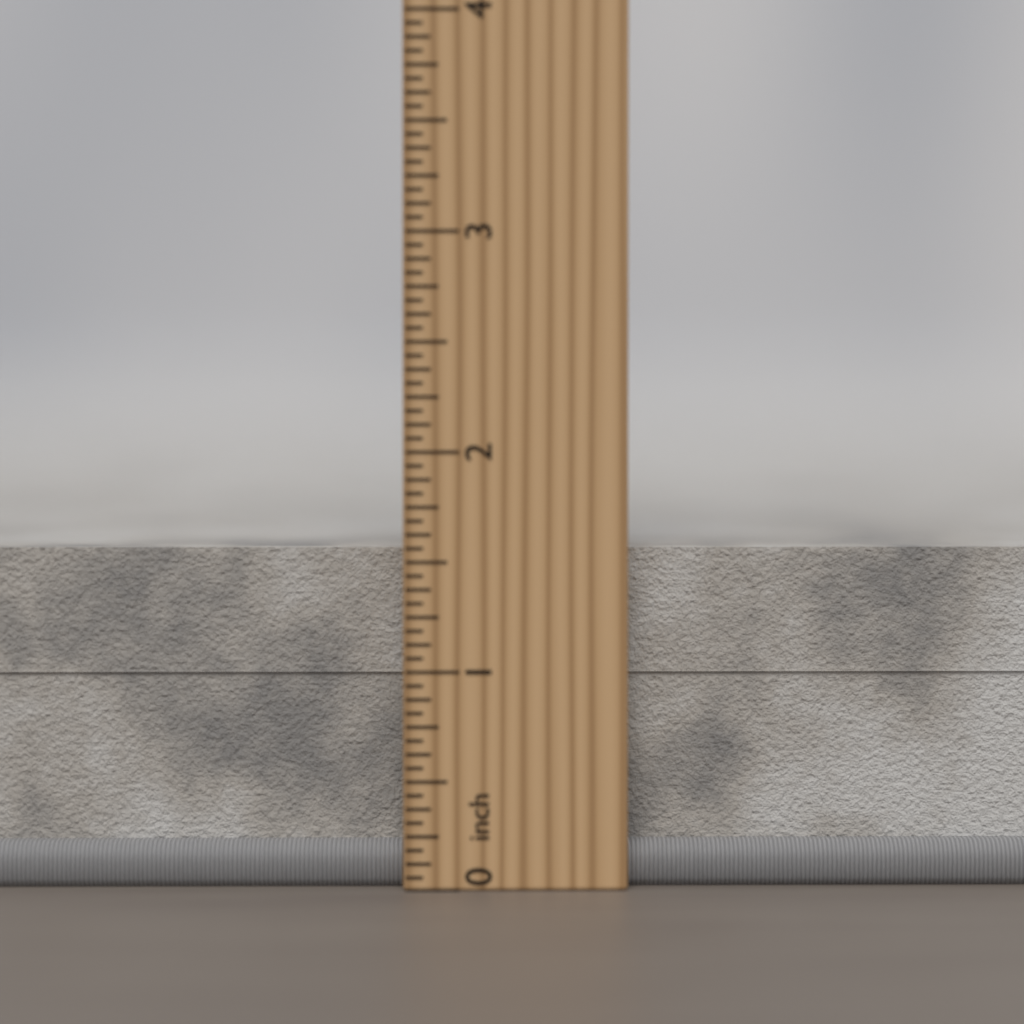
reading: 1.5625 inch
